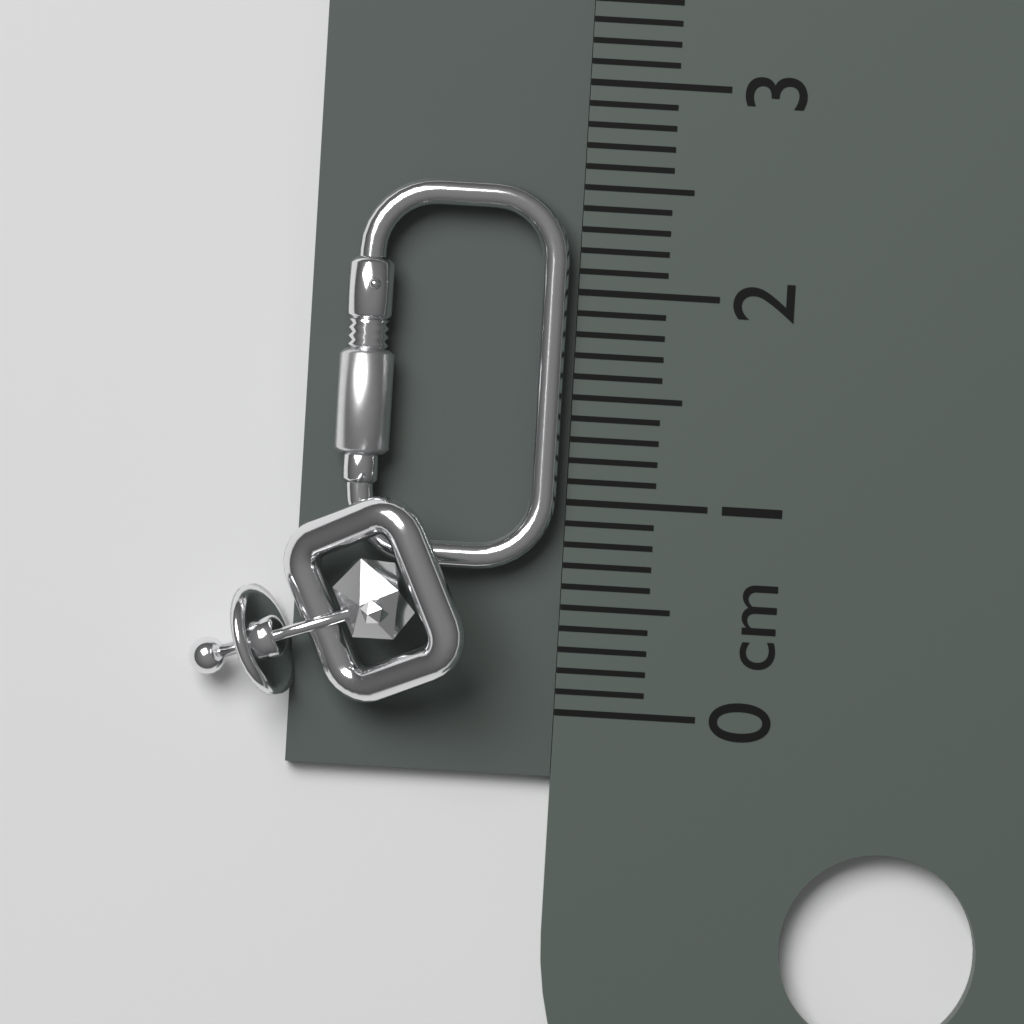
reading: 2.5 cm
